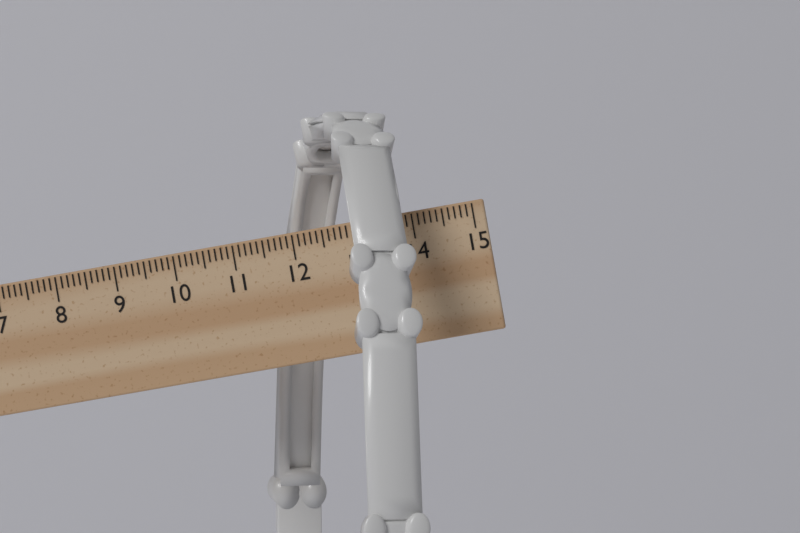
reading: 14.1 cm
